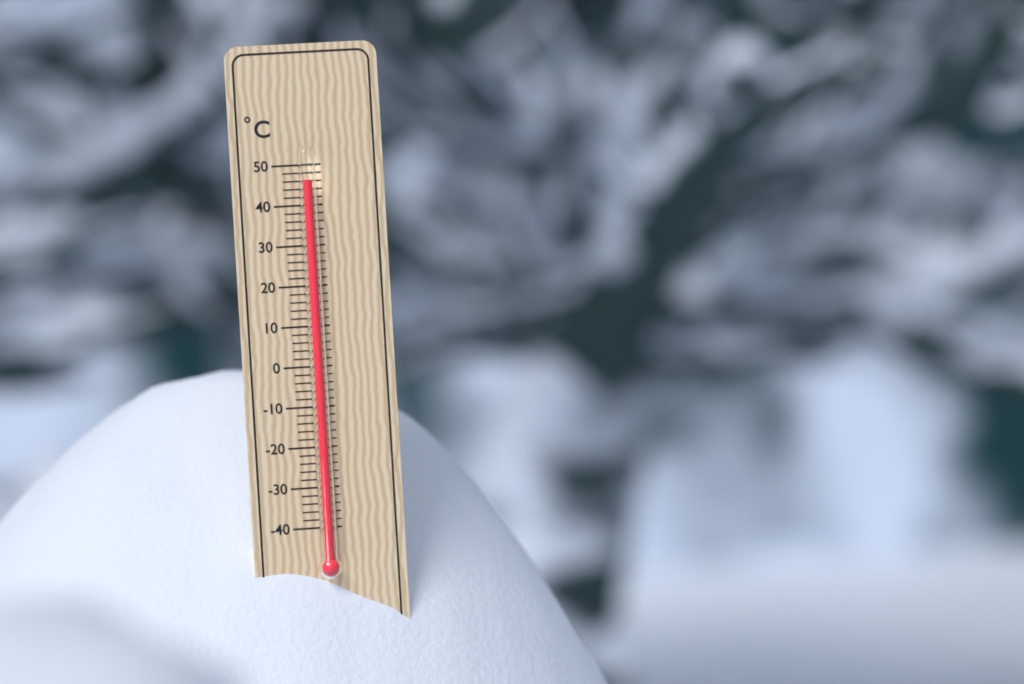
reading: 46 °C
